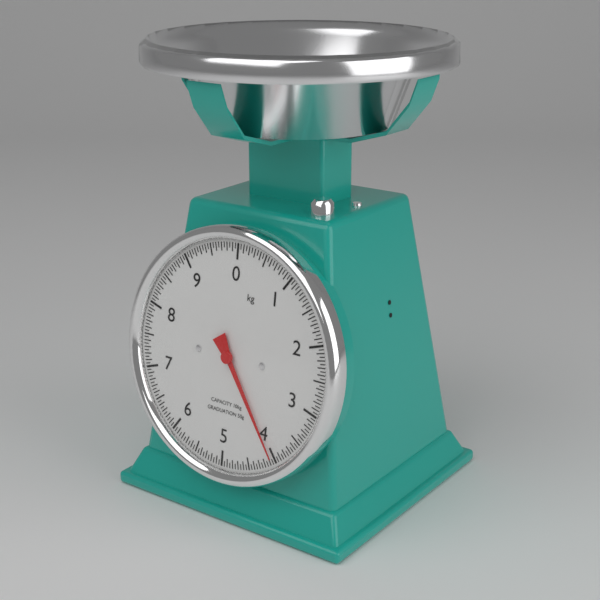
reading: 4.05 kg
